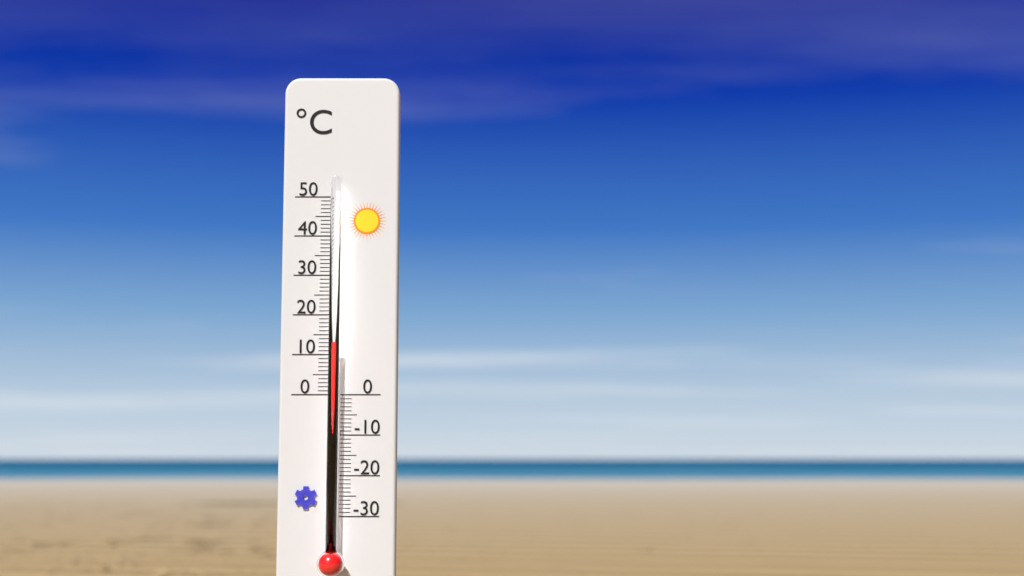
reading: 13 °C
